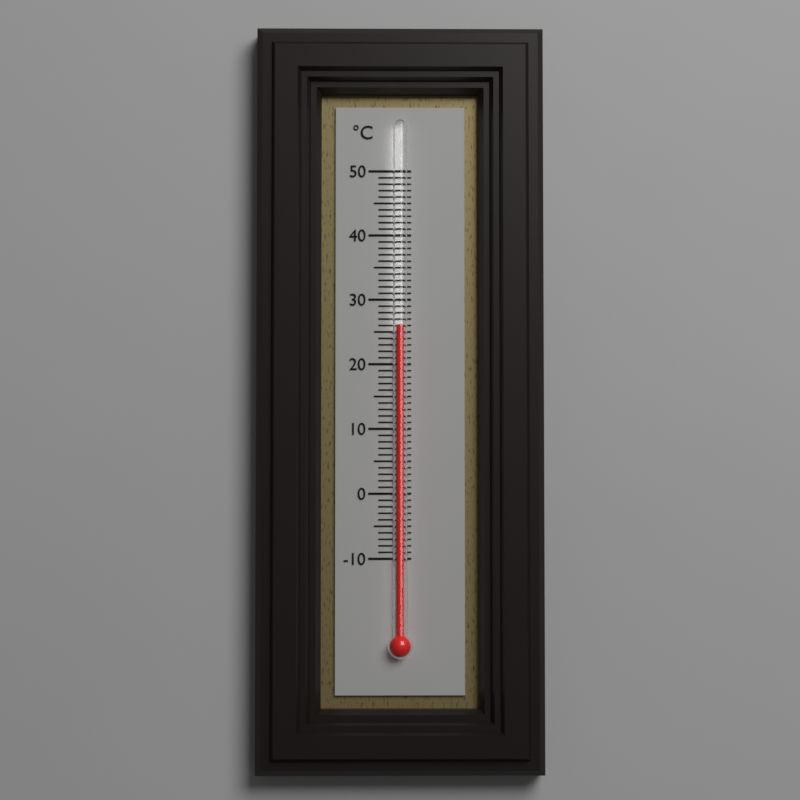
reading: 26 °C
